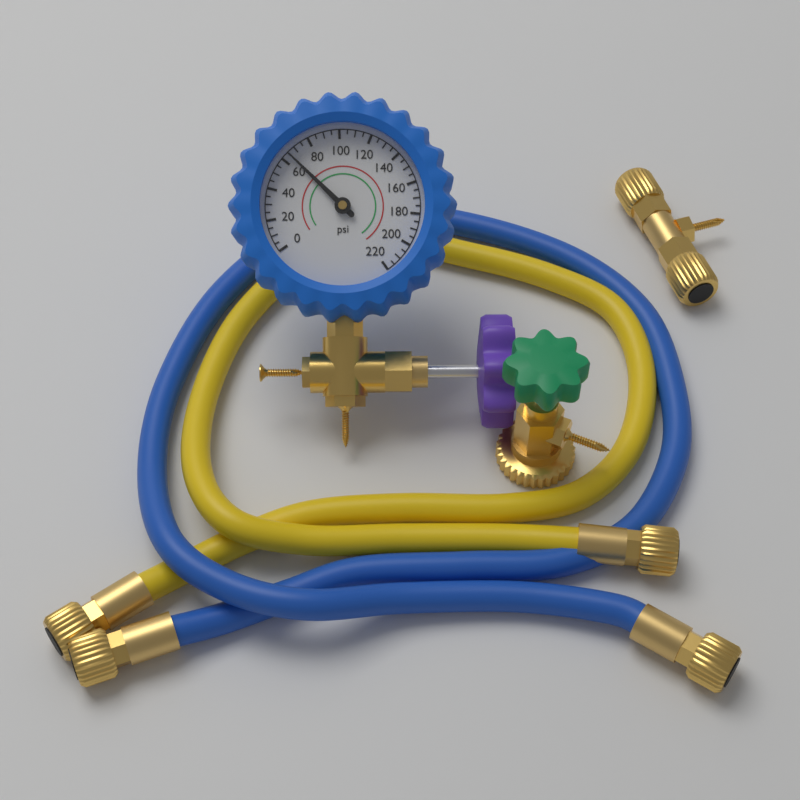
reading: 65 psi
